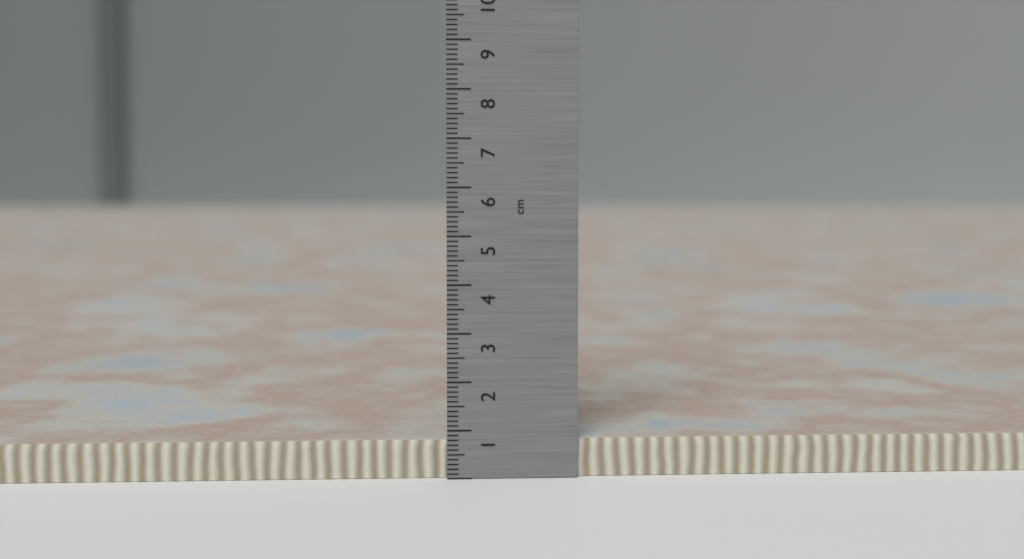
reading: 0.8 cm
